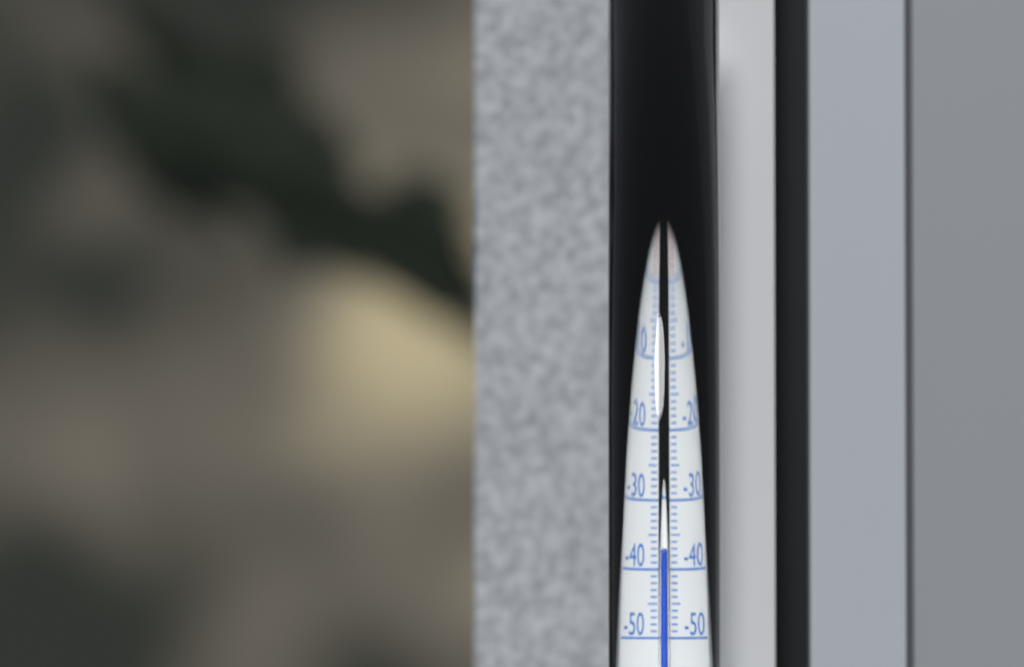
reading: -37 °C
